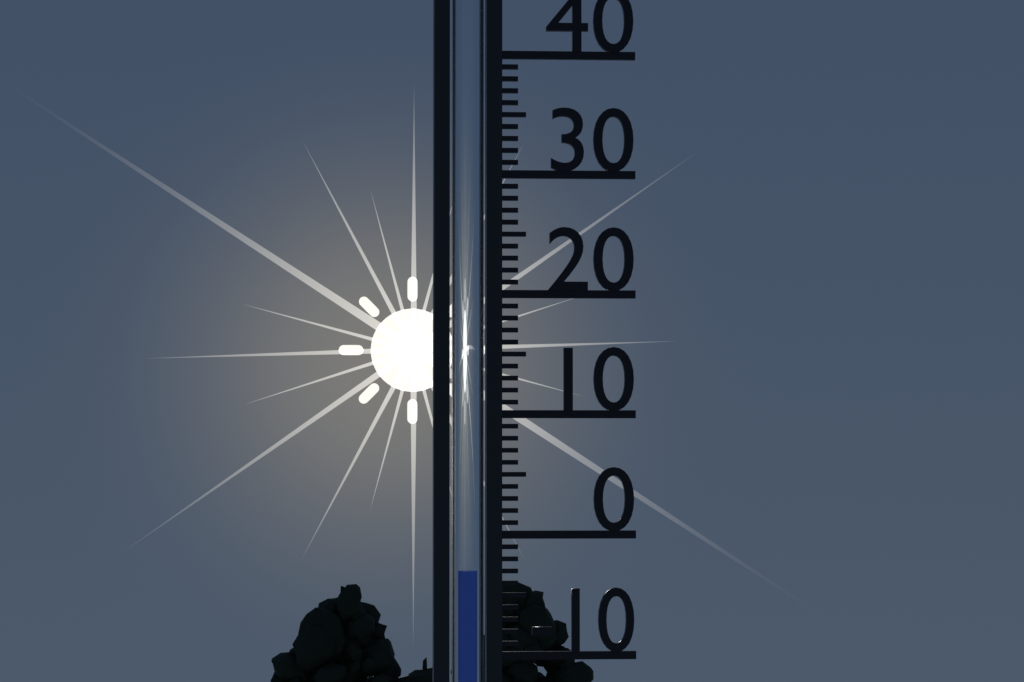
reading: -3 (no unit)
